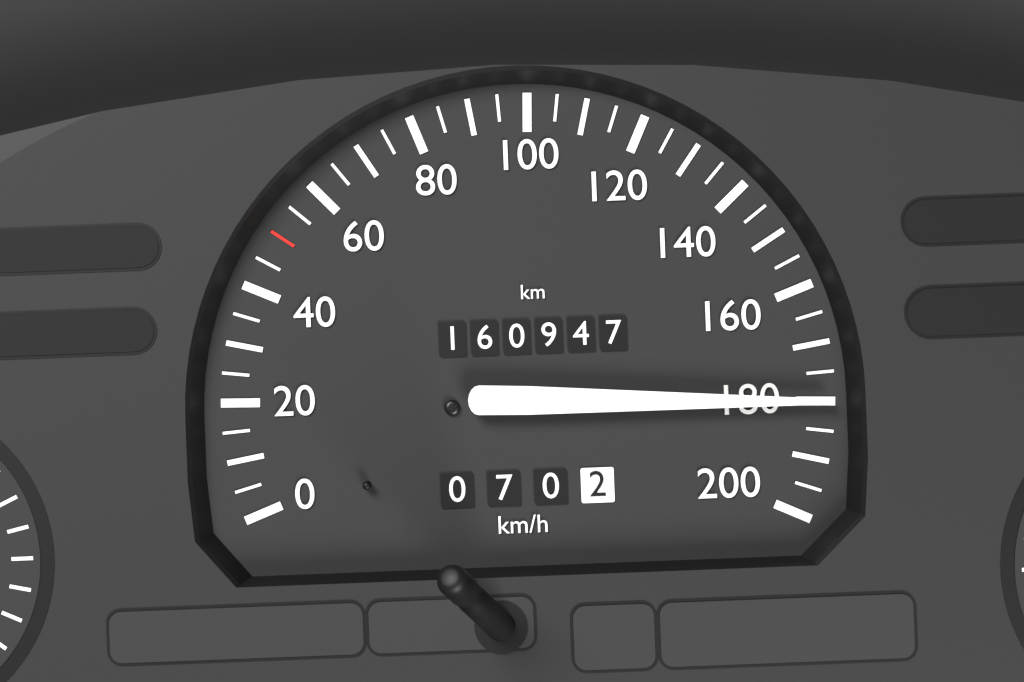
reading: 180 km/h
